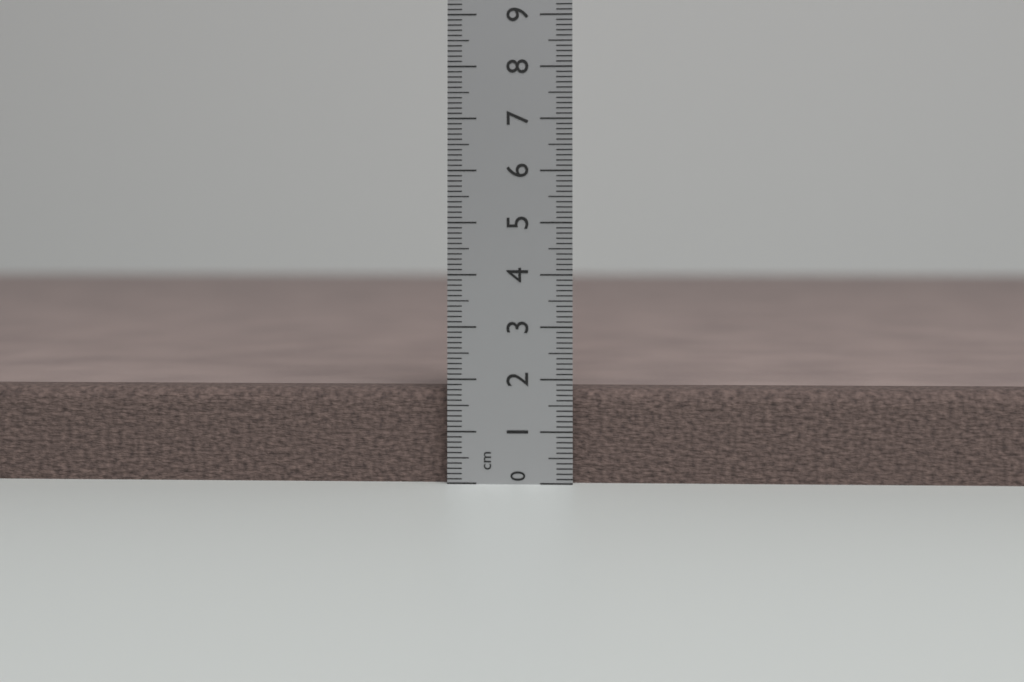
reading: 1.8 cm
